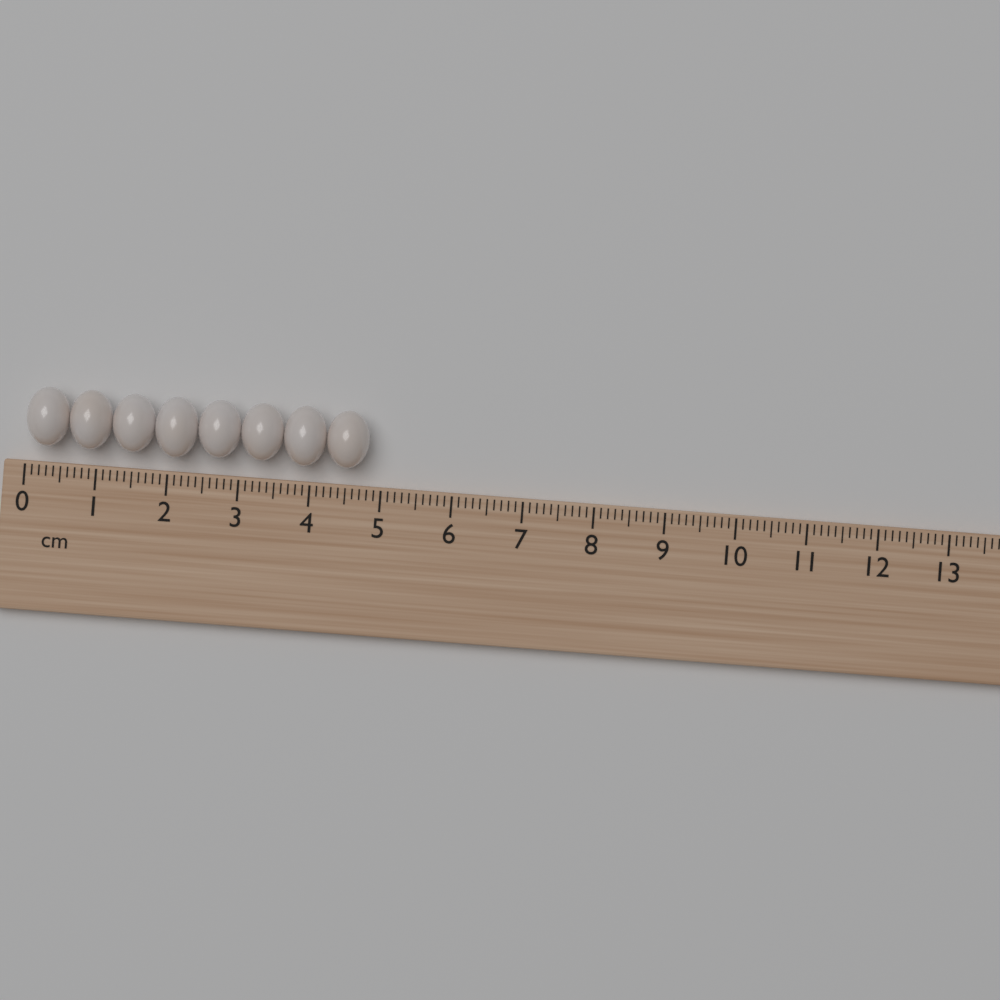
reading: 4.8 cm
